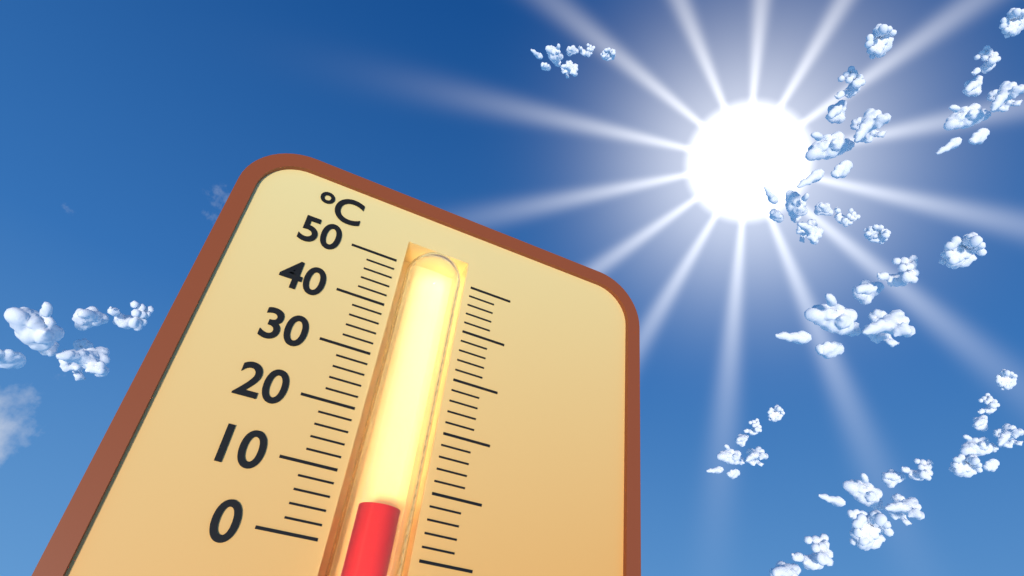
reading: 6 °C
